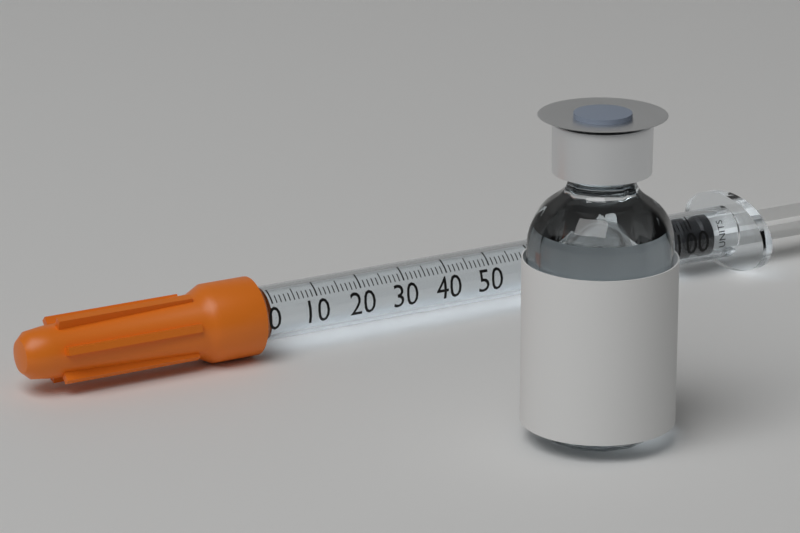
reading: 98 units
